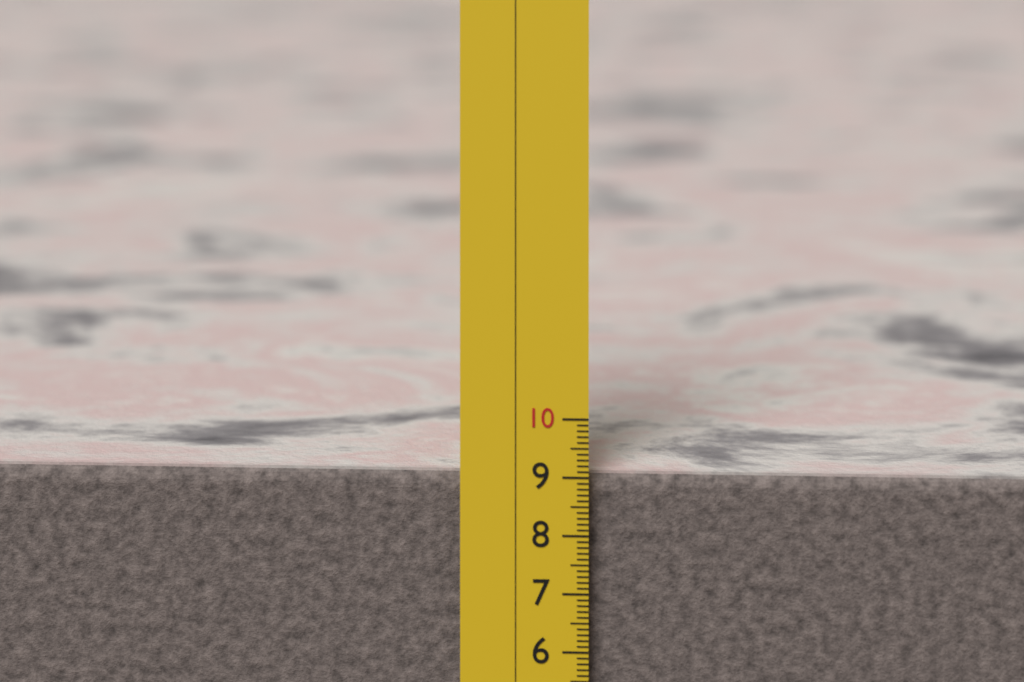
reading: 9.0 (no unit)
